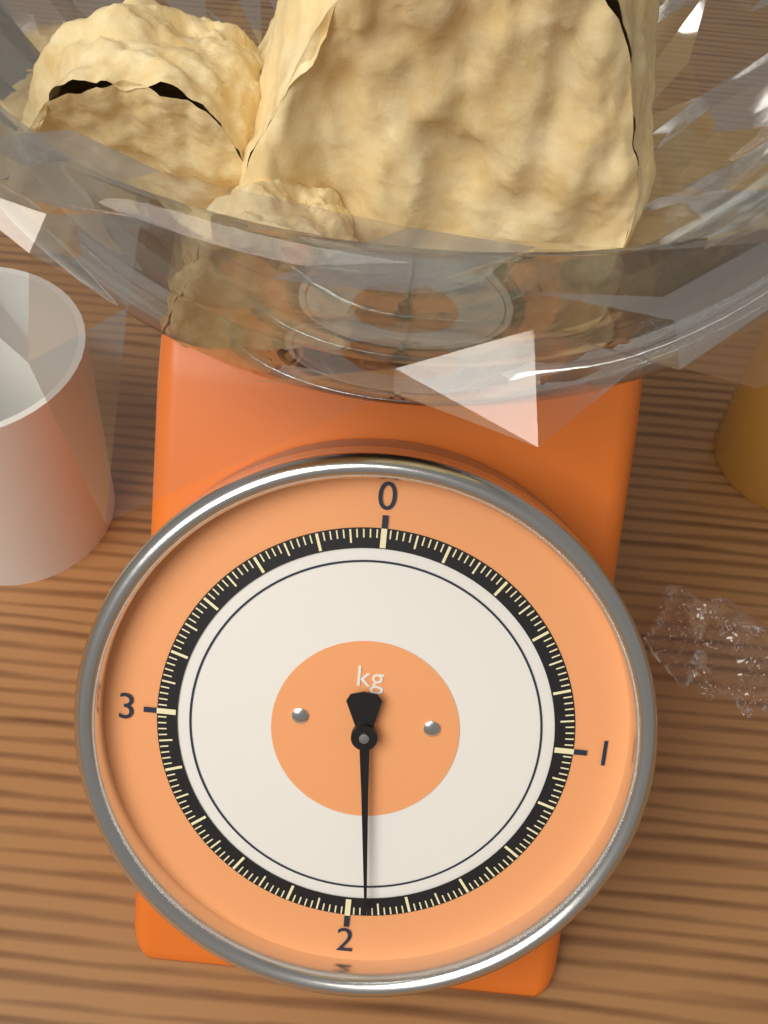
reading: 1.94 kg
